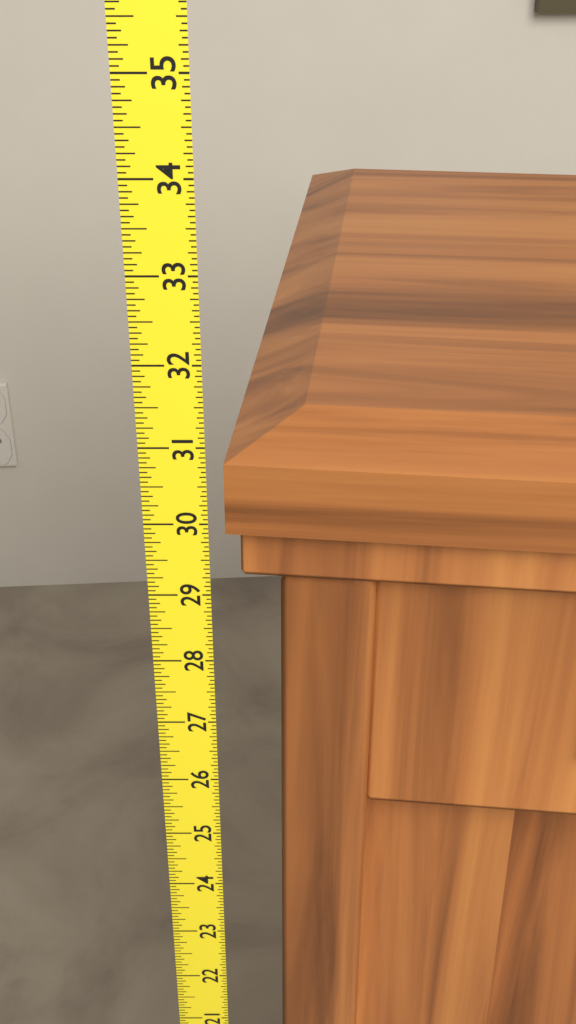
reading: 31.0000 (no unit)
